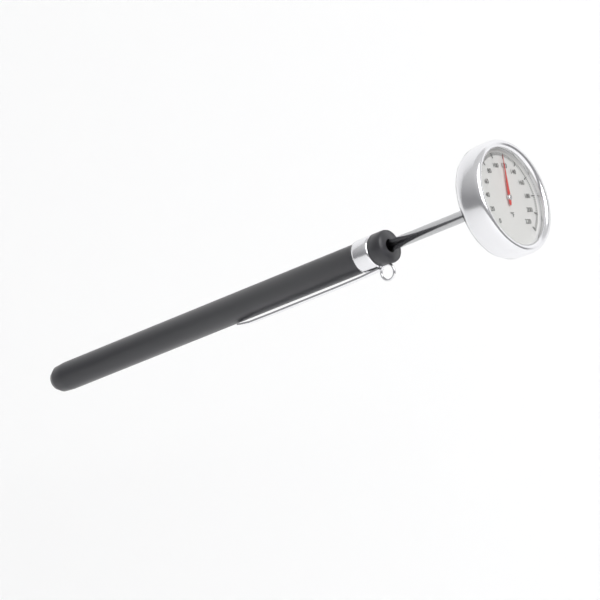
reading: 118 °F
